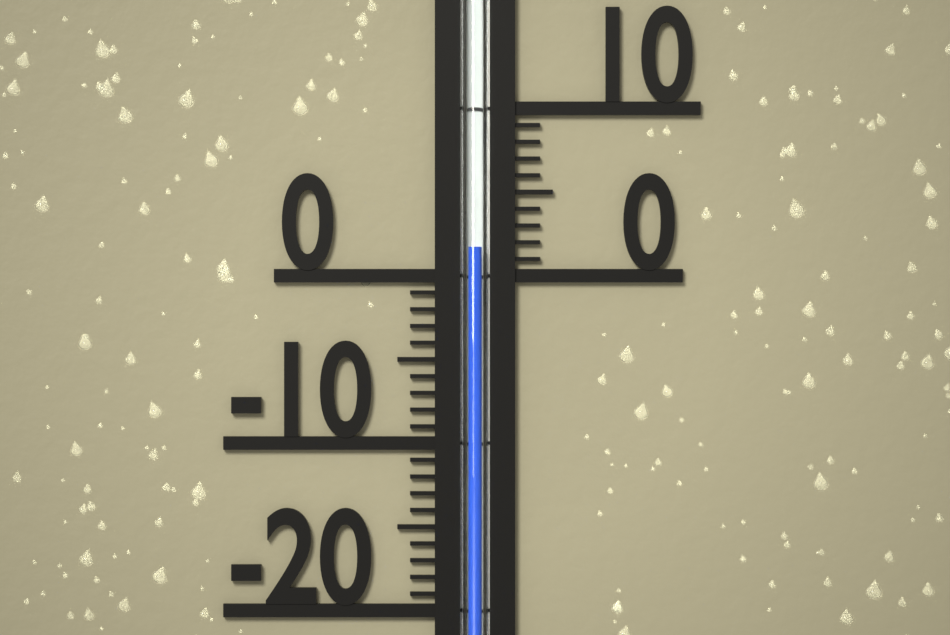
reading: 1.7 (no unit)
